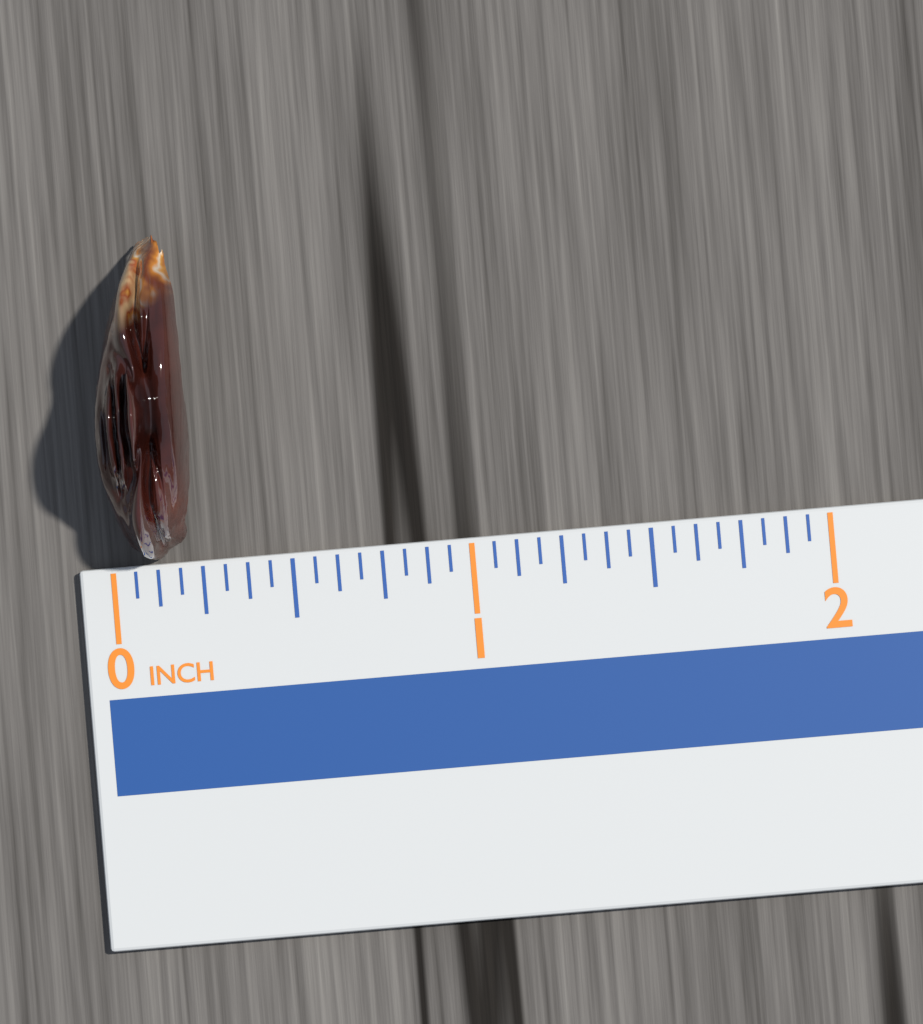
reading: 0.2500 in
